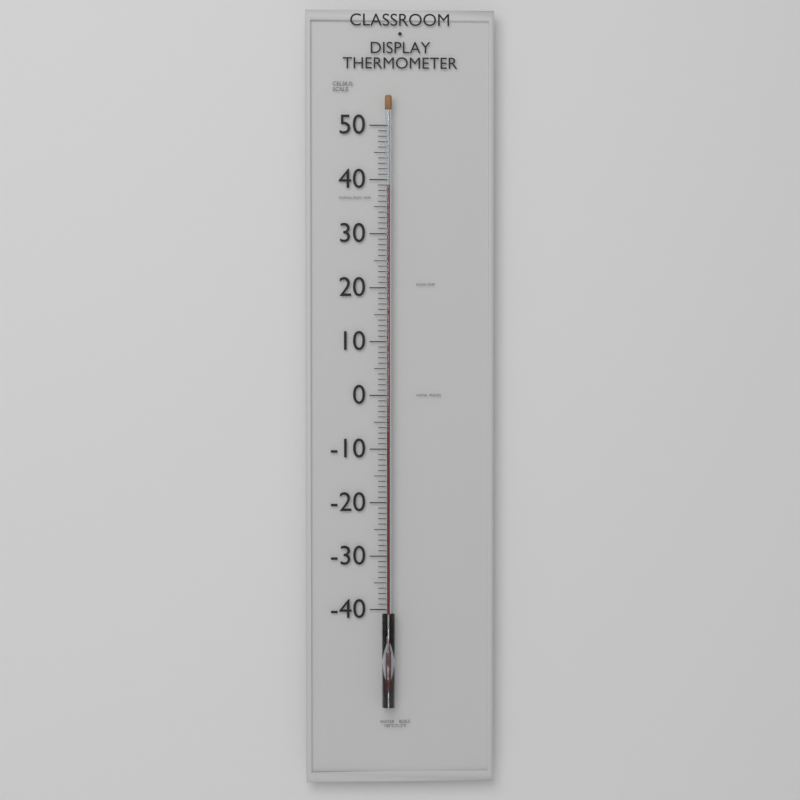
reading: 39 °C
